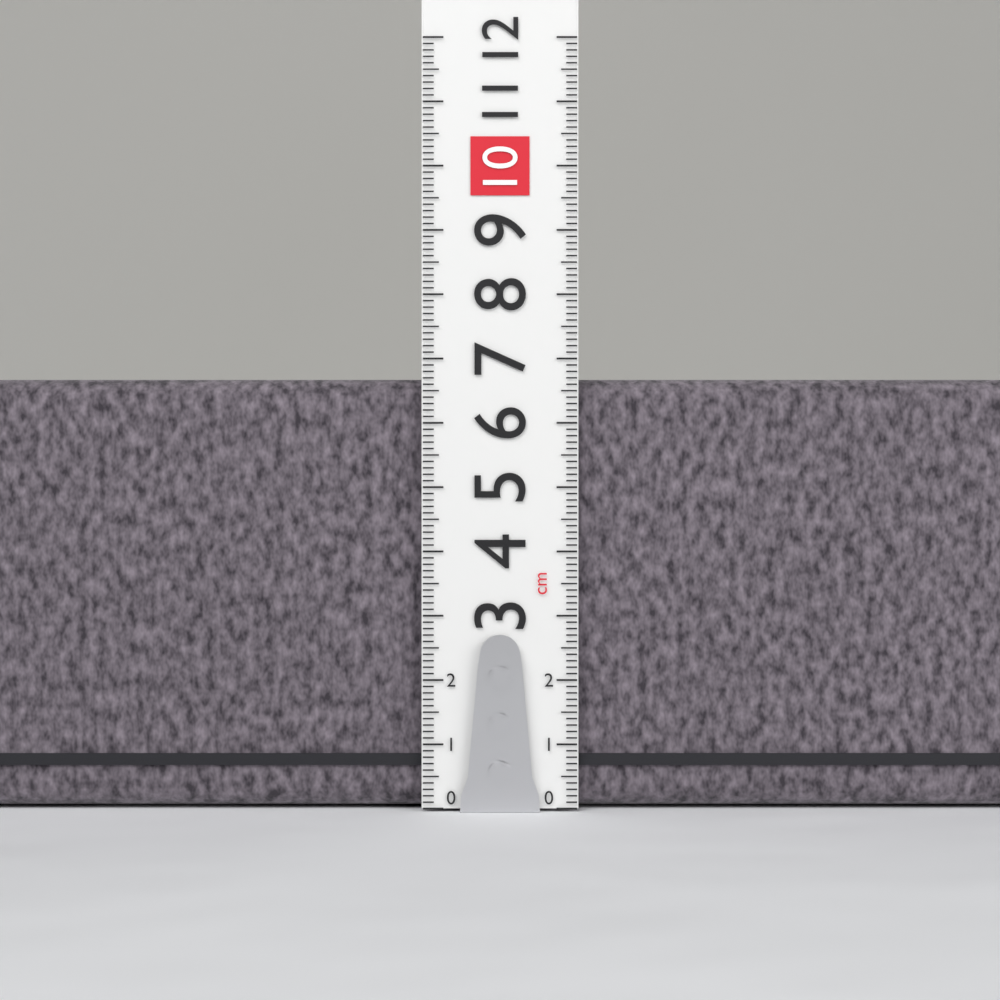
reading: 6.7 cm
